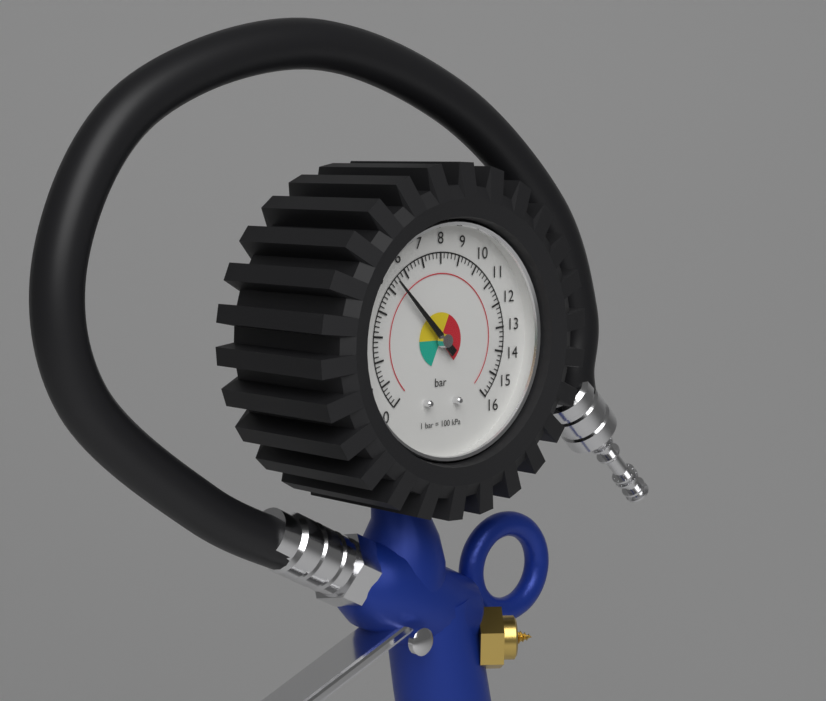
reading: 5.4 bar
